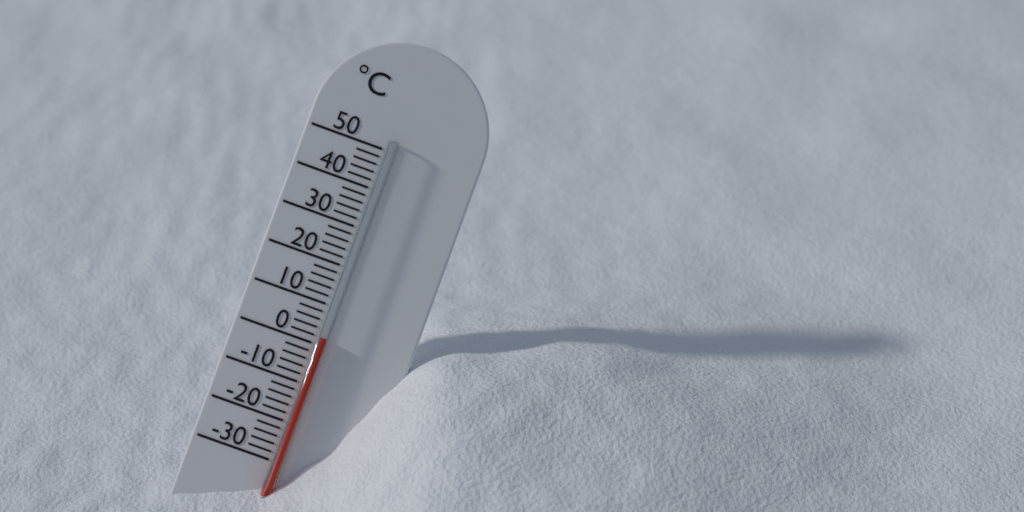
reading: 2 °C
